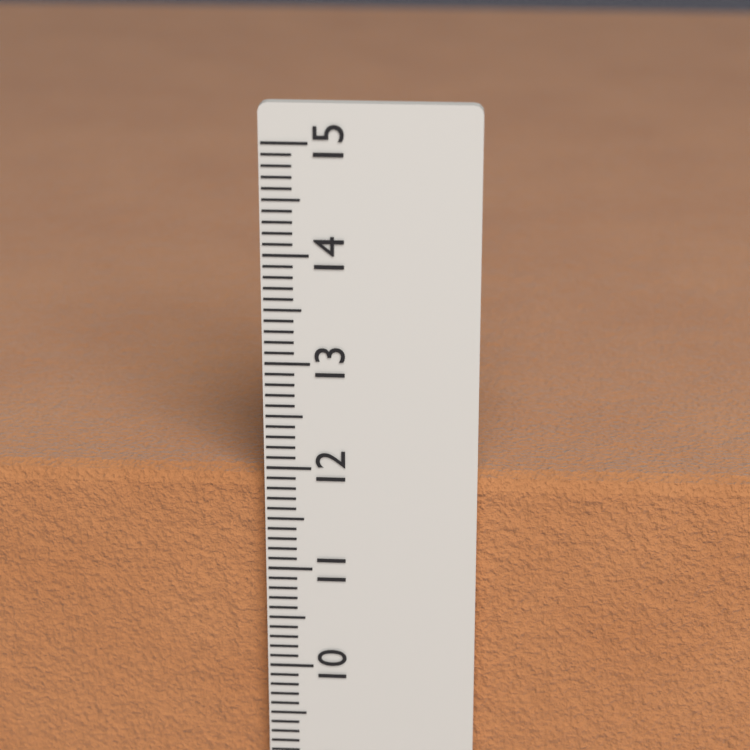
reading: 11.9 cm
